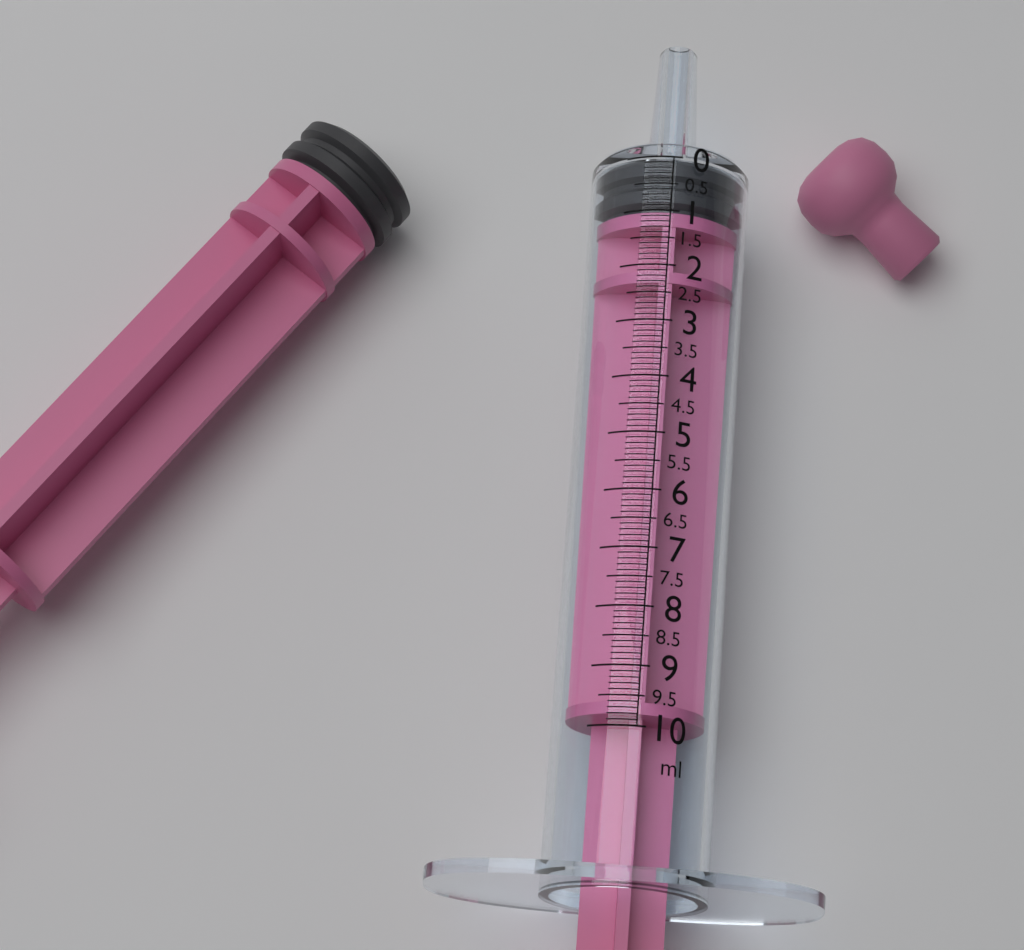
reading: 0.0 ml
